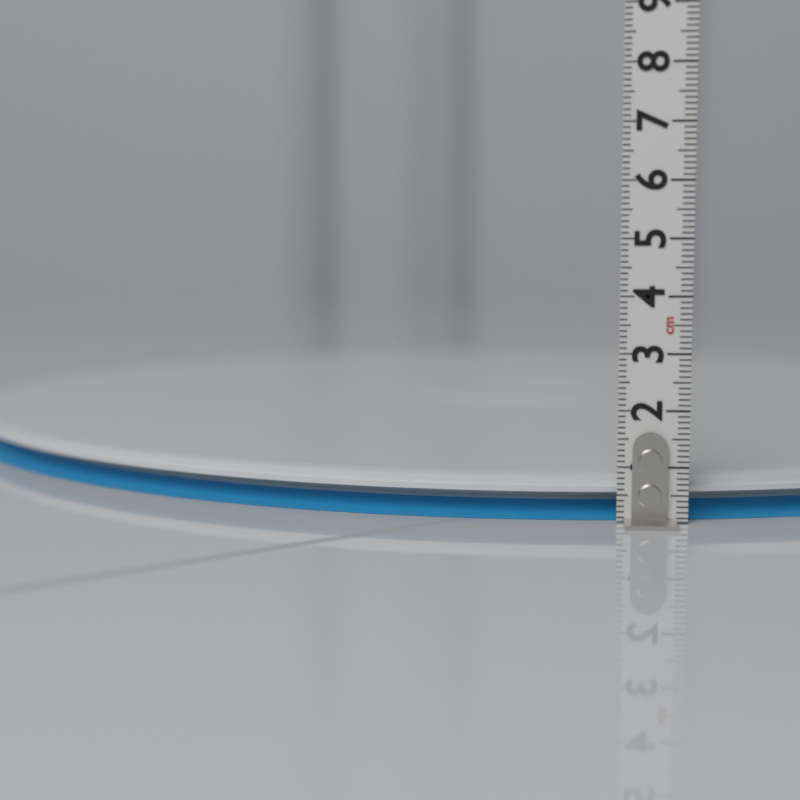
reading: 0.8 cm
